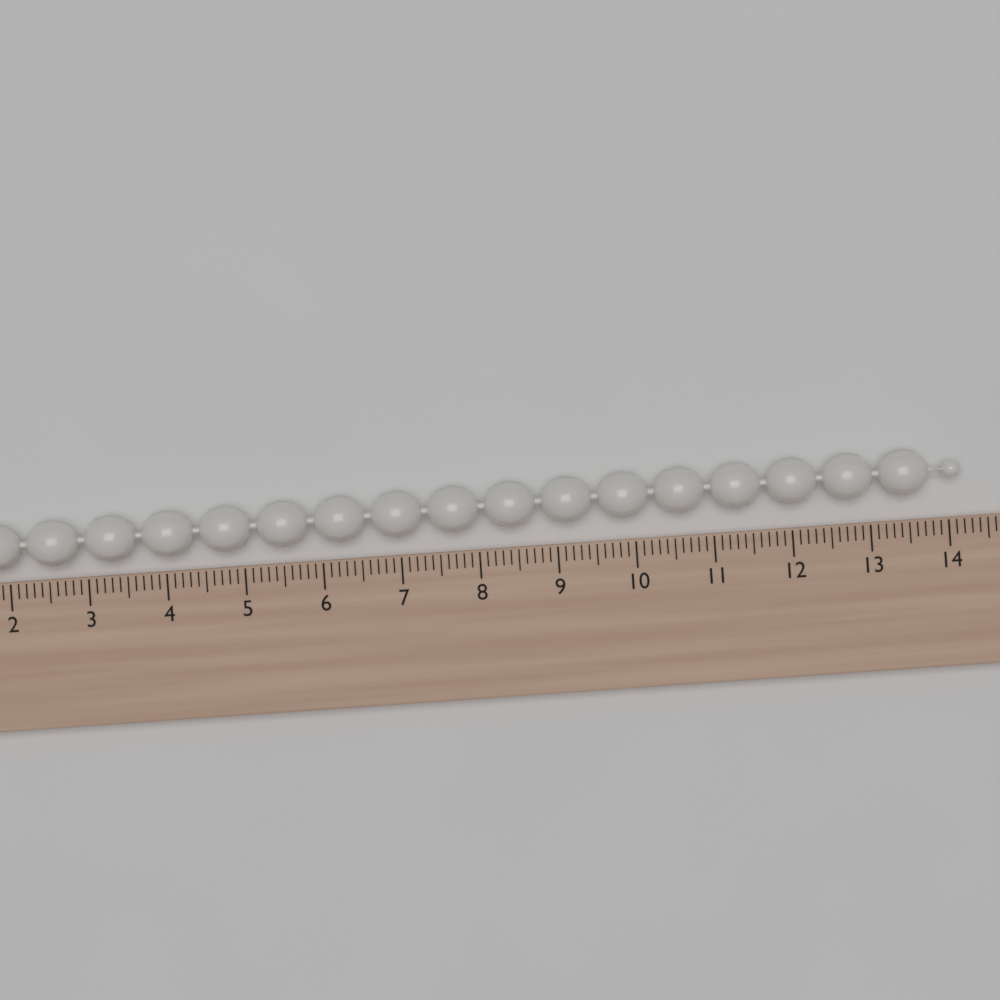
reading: 14.2 (no unit)
